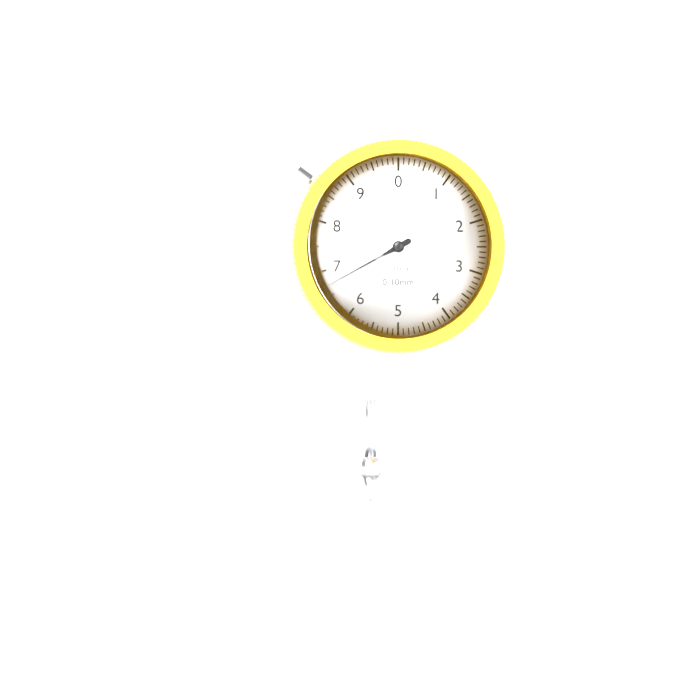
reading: 6.7 mm
